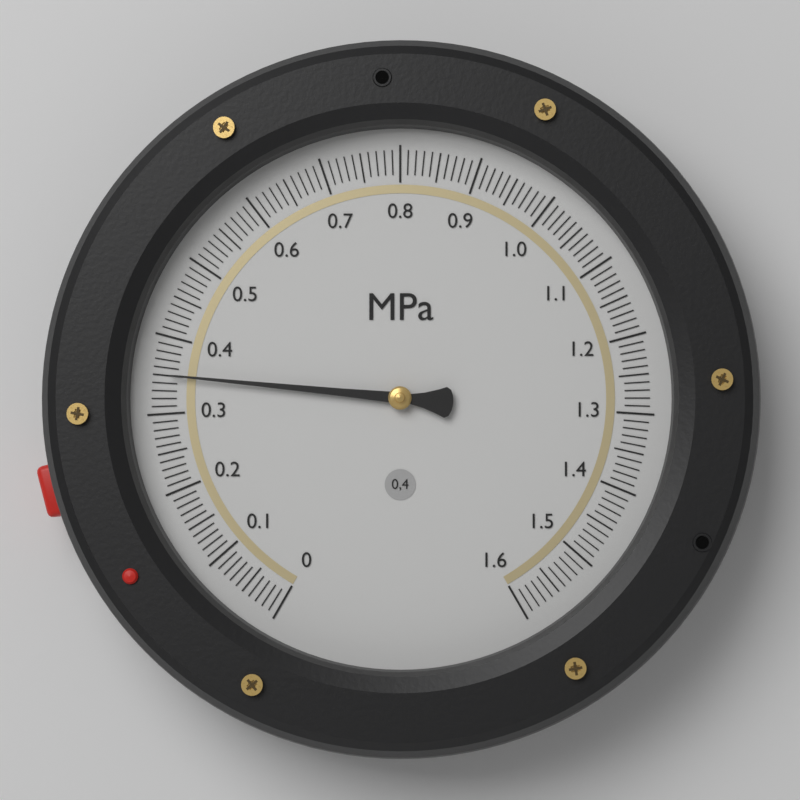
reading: 0.35 MPa
